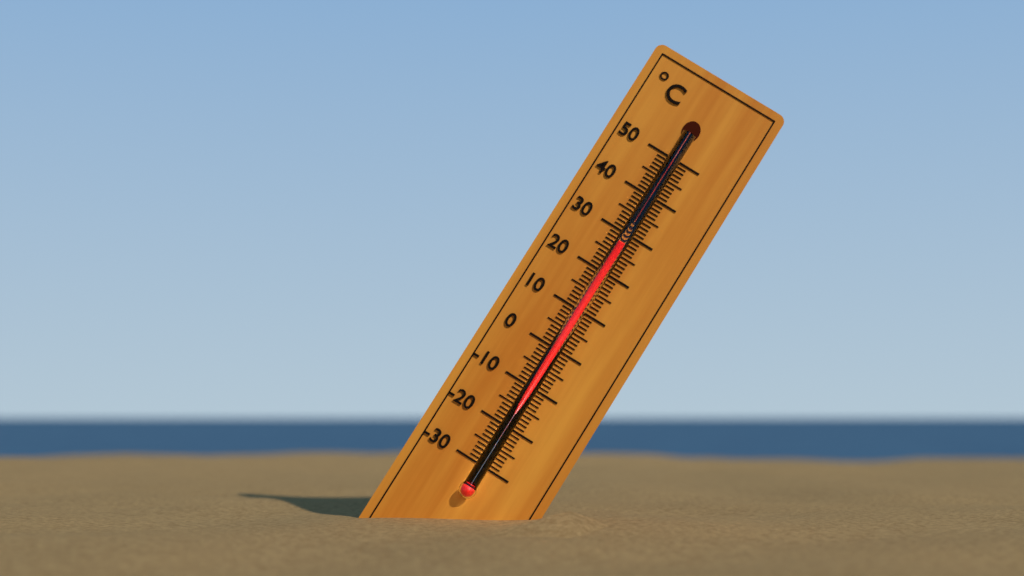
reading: 27 °C
